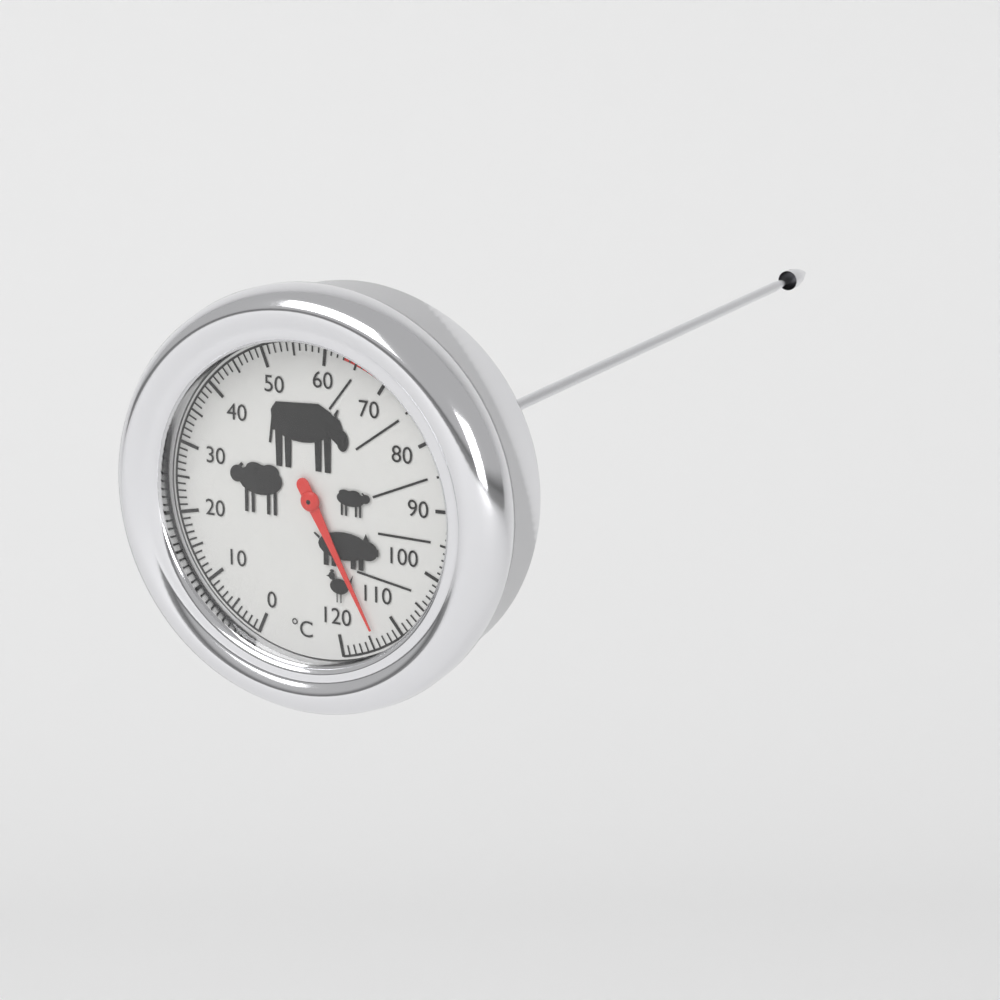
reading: 114 °C
